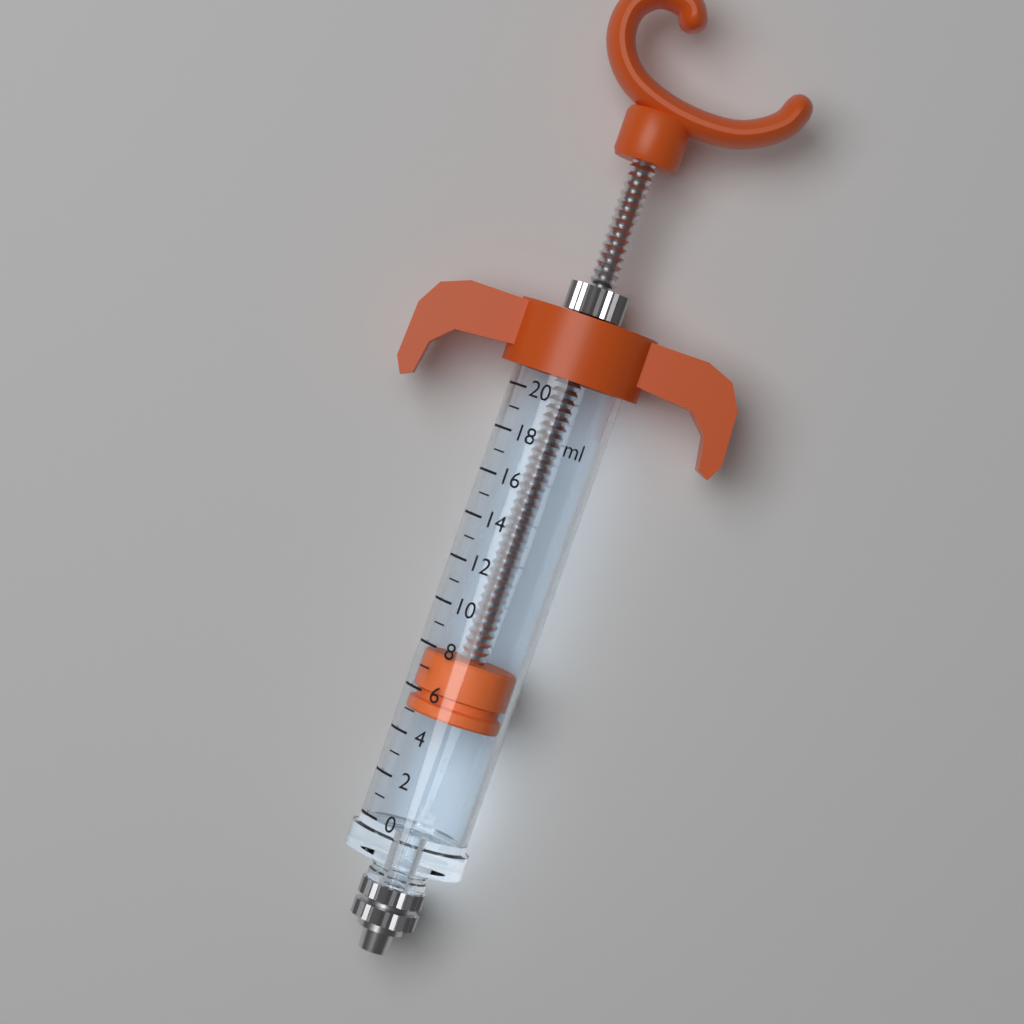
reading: 5 ml
